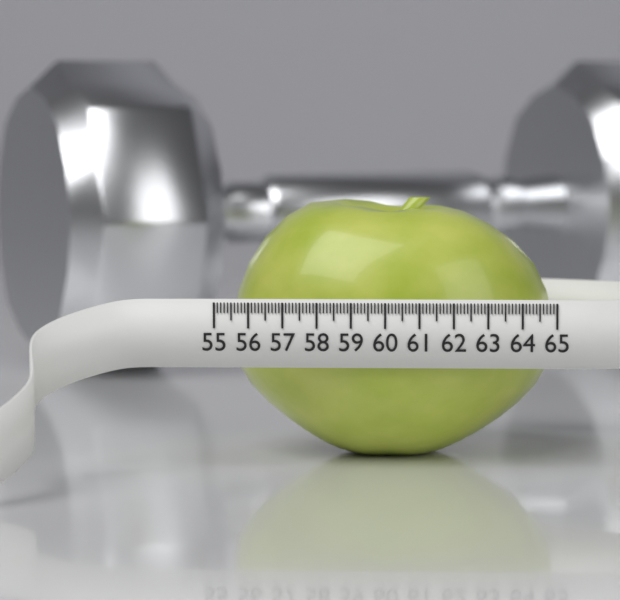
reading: 64.8 (no unit)
